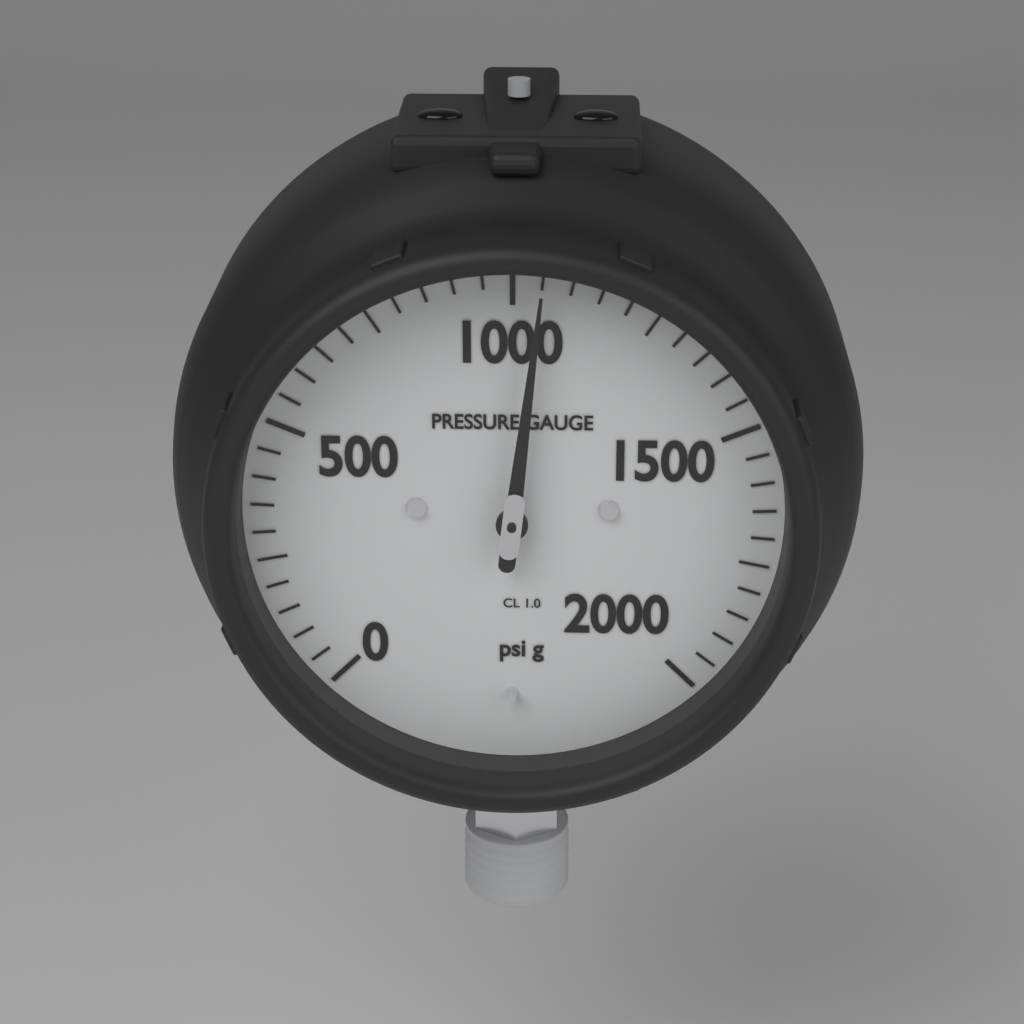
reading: 1050 psi
